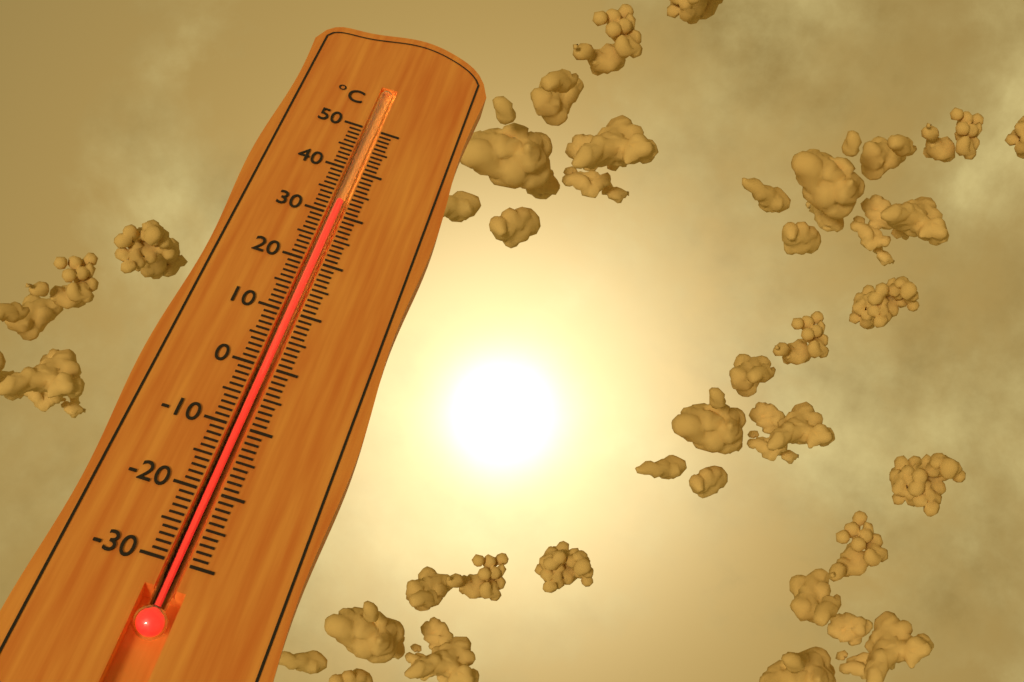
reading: 33 °C
